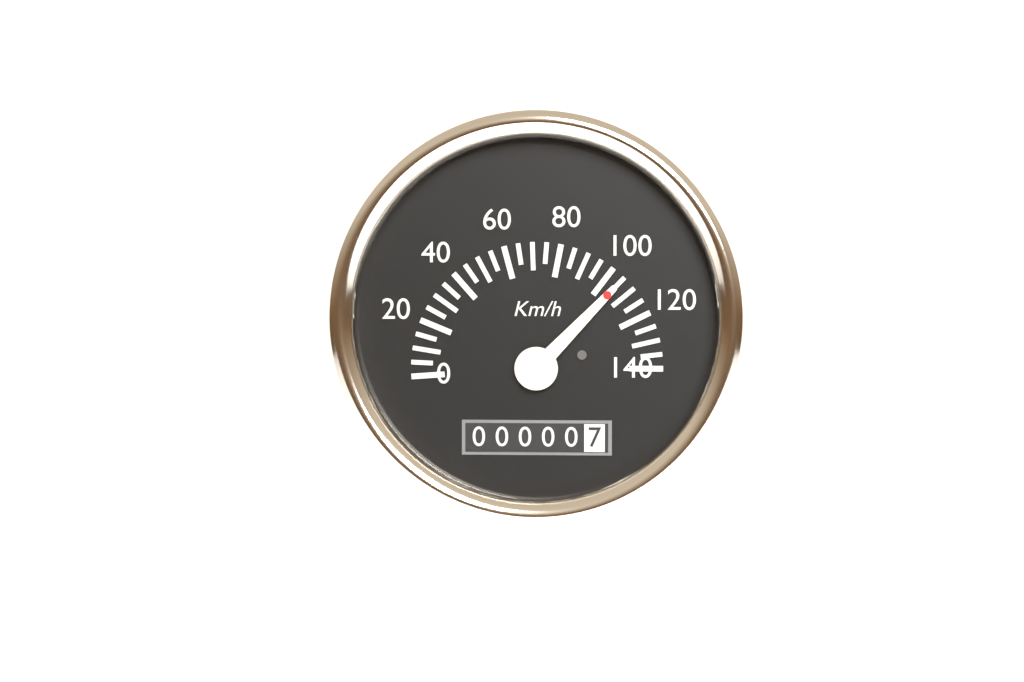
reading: 105 km/h
